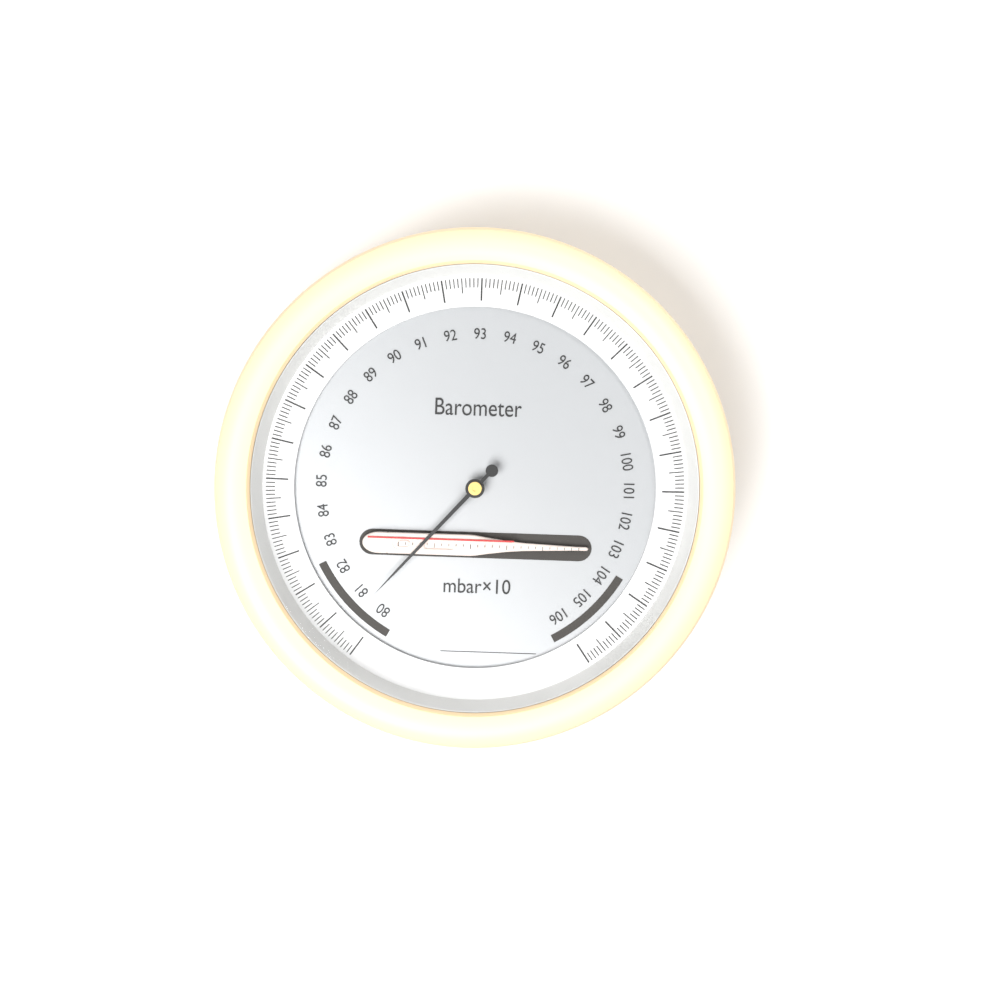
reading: 80.6 mbar×10
